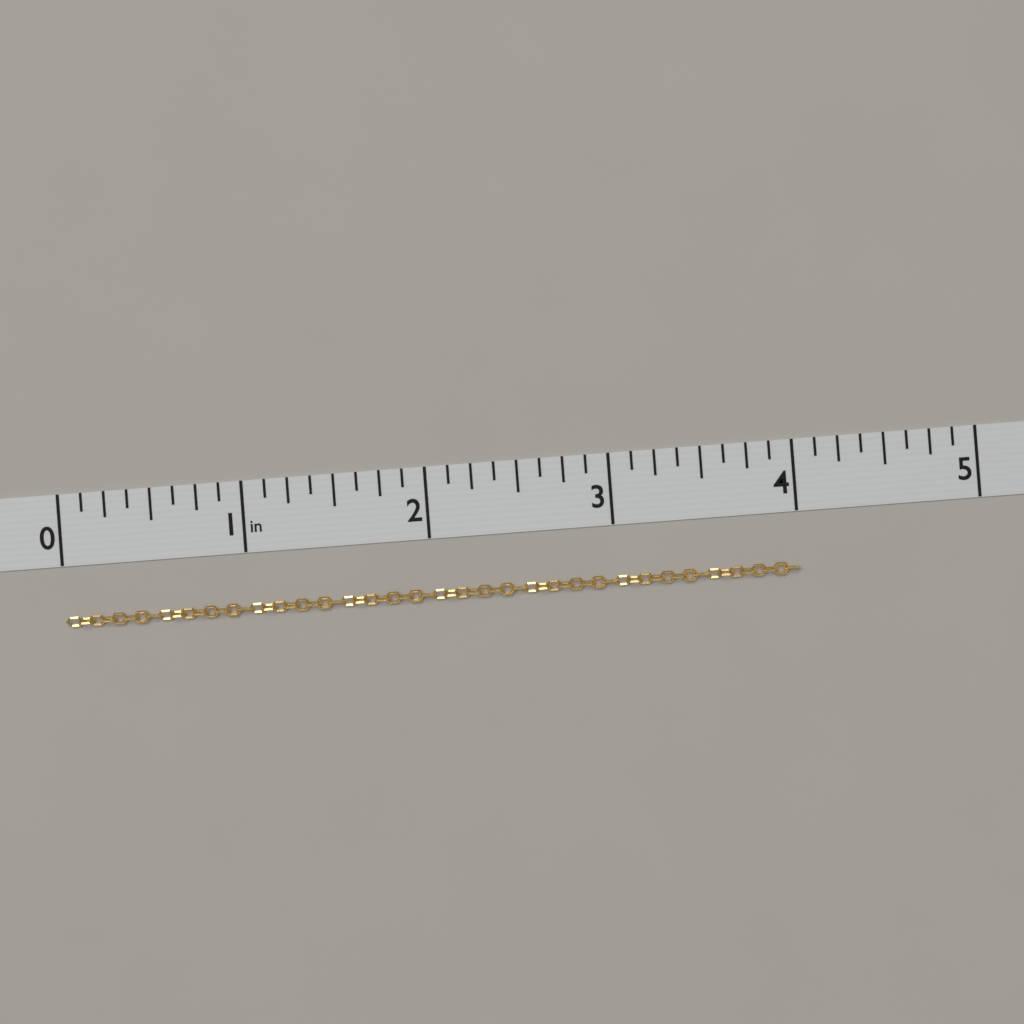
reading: 4.000 in
